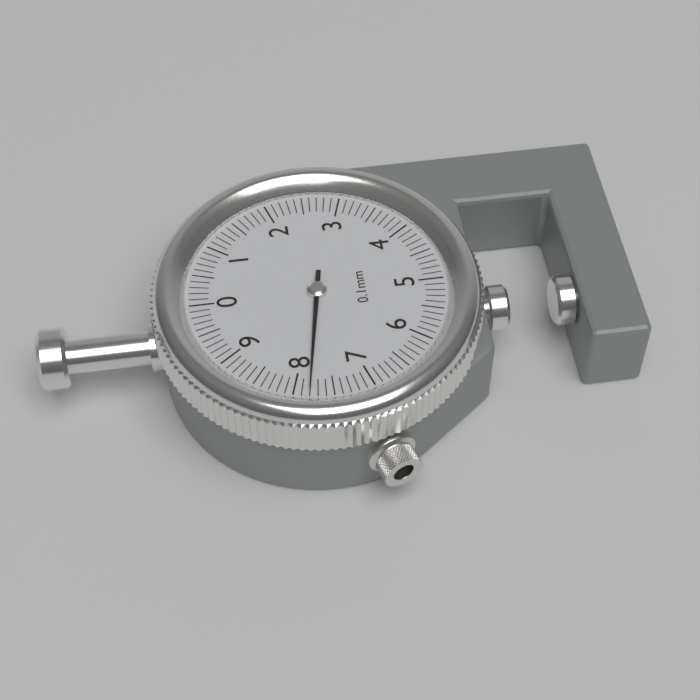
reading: 7.8 mm
